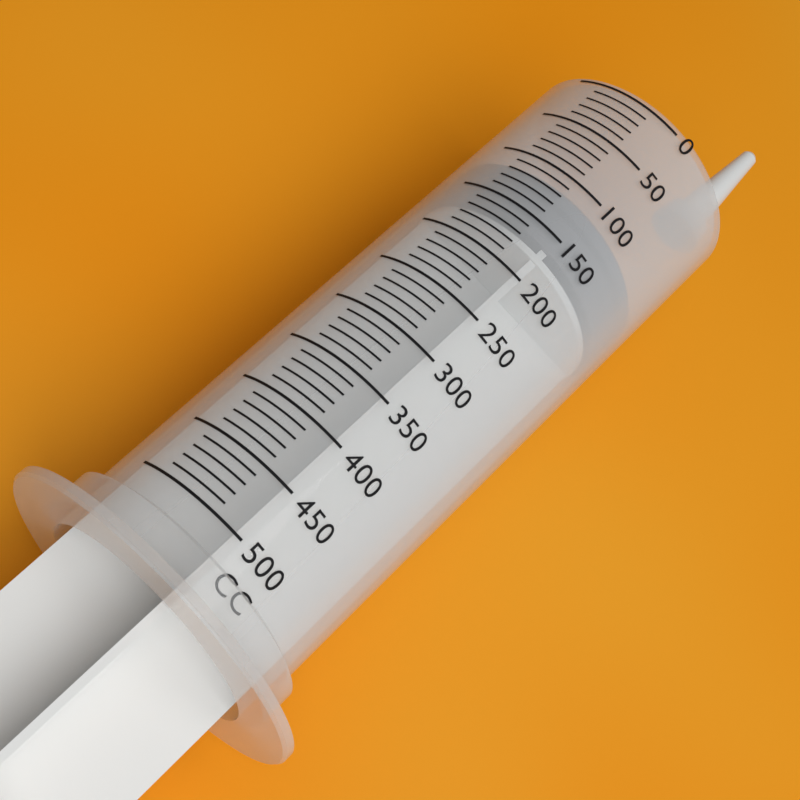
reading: 110 cc
